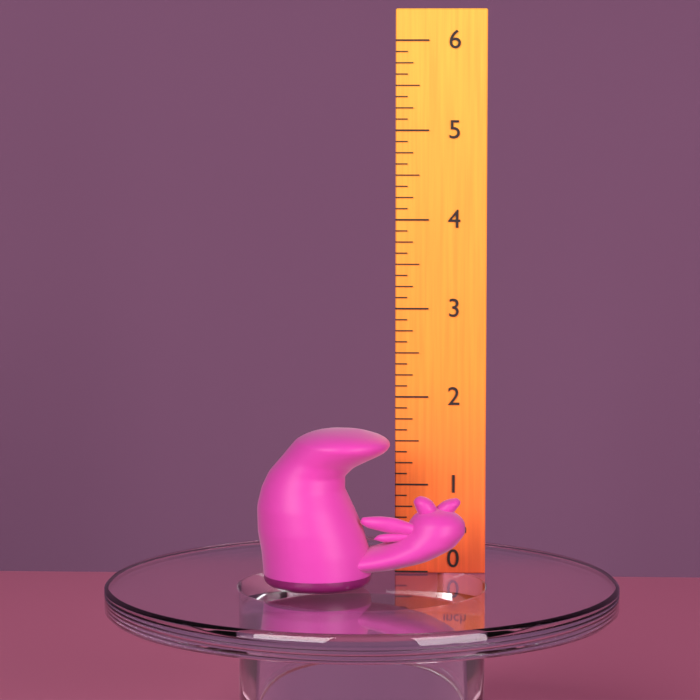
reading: 1.750 inch
